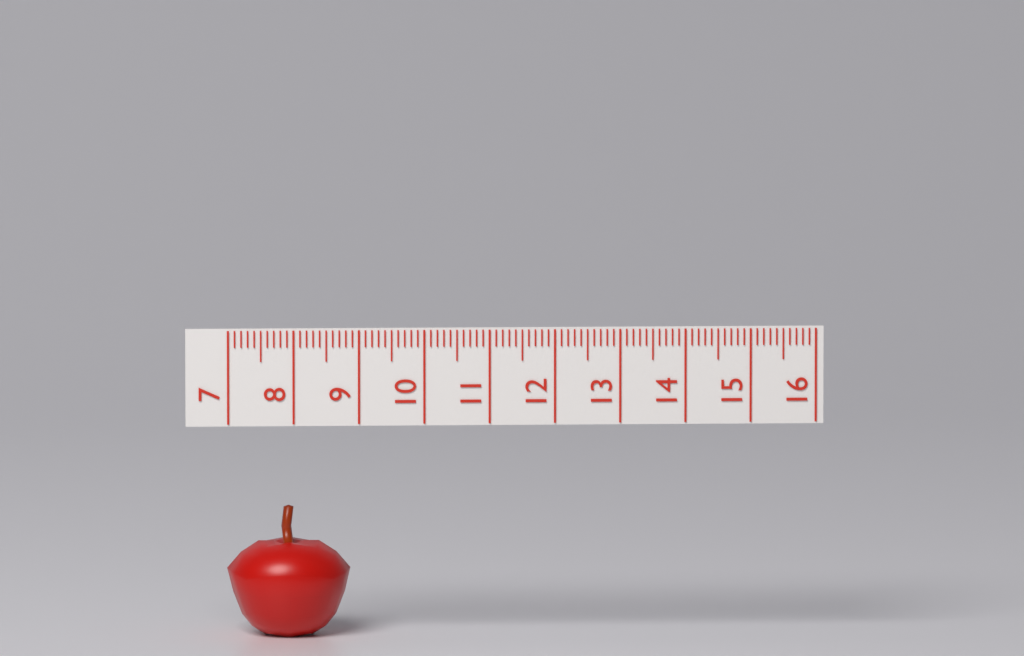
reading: 8.9 (no unit)
